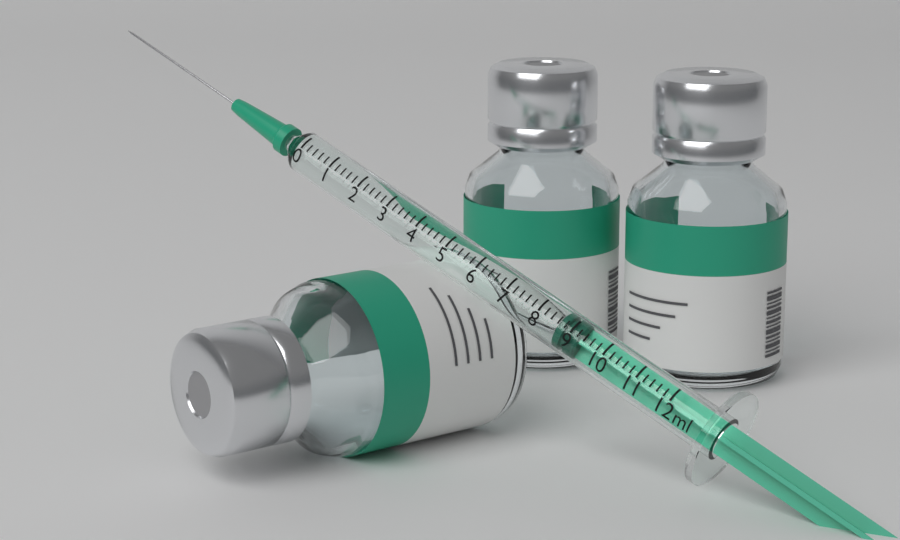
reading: 8.6 ml
